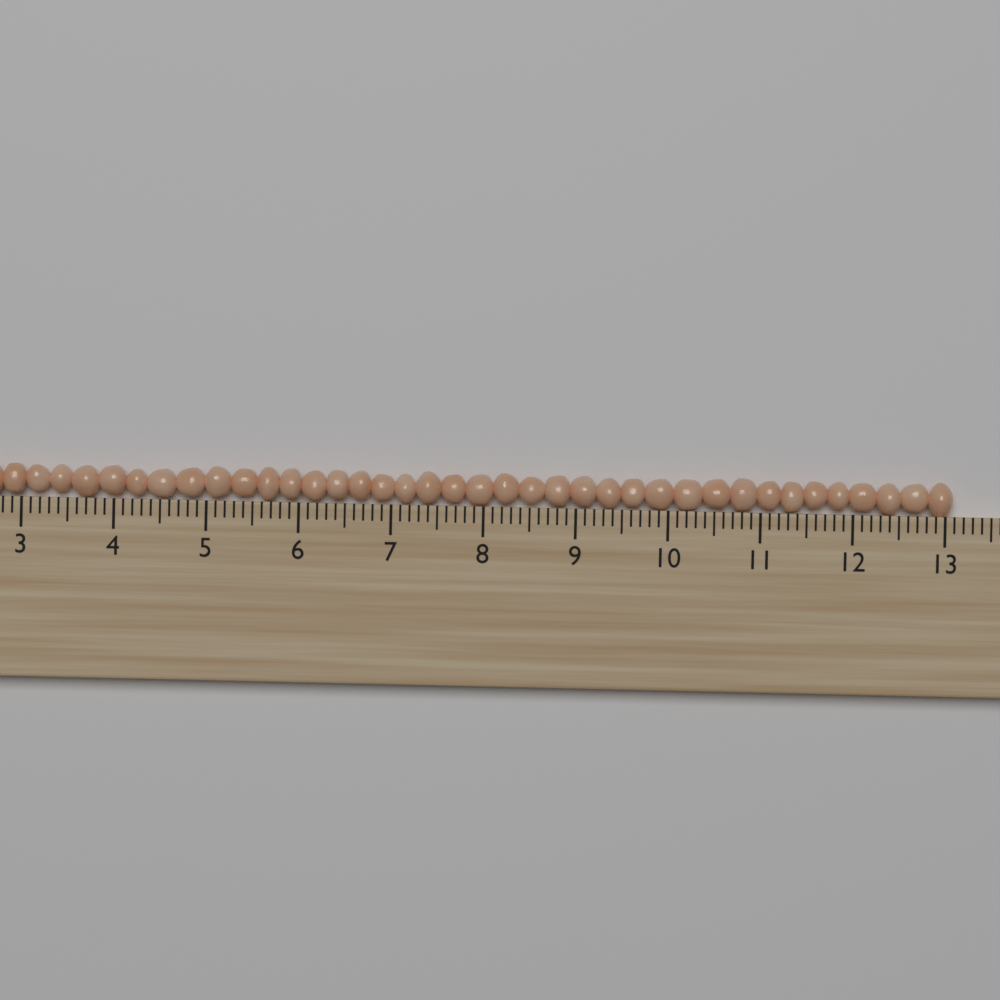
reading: 13.1 (no unit)
